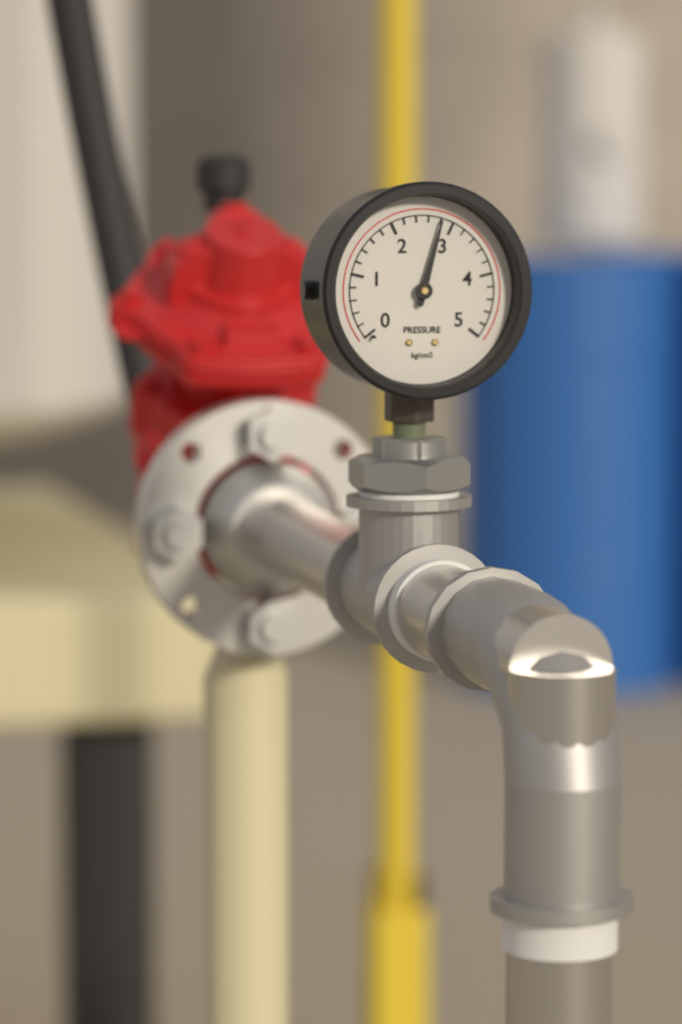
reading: 2.8 kg/cm2
